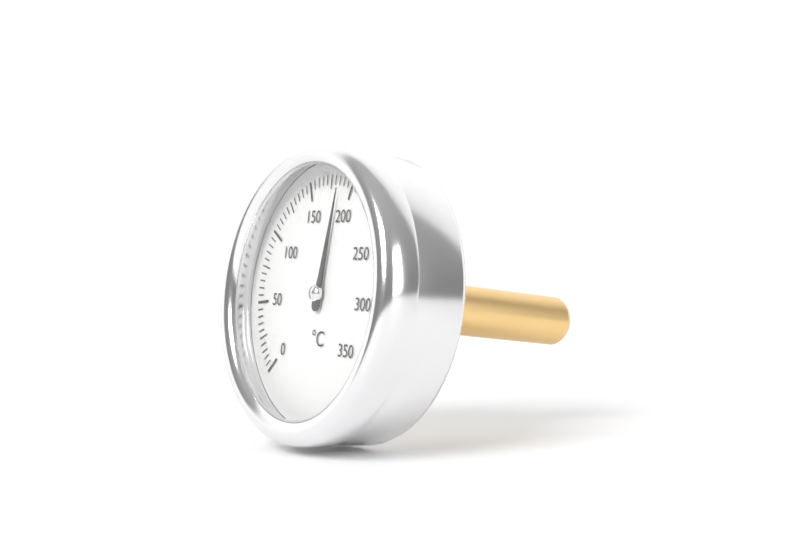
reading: 185 °C
